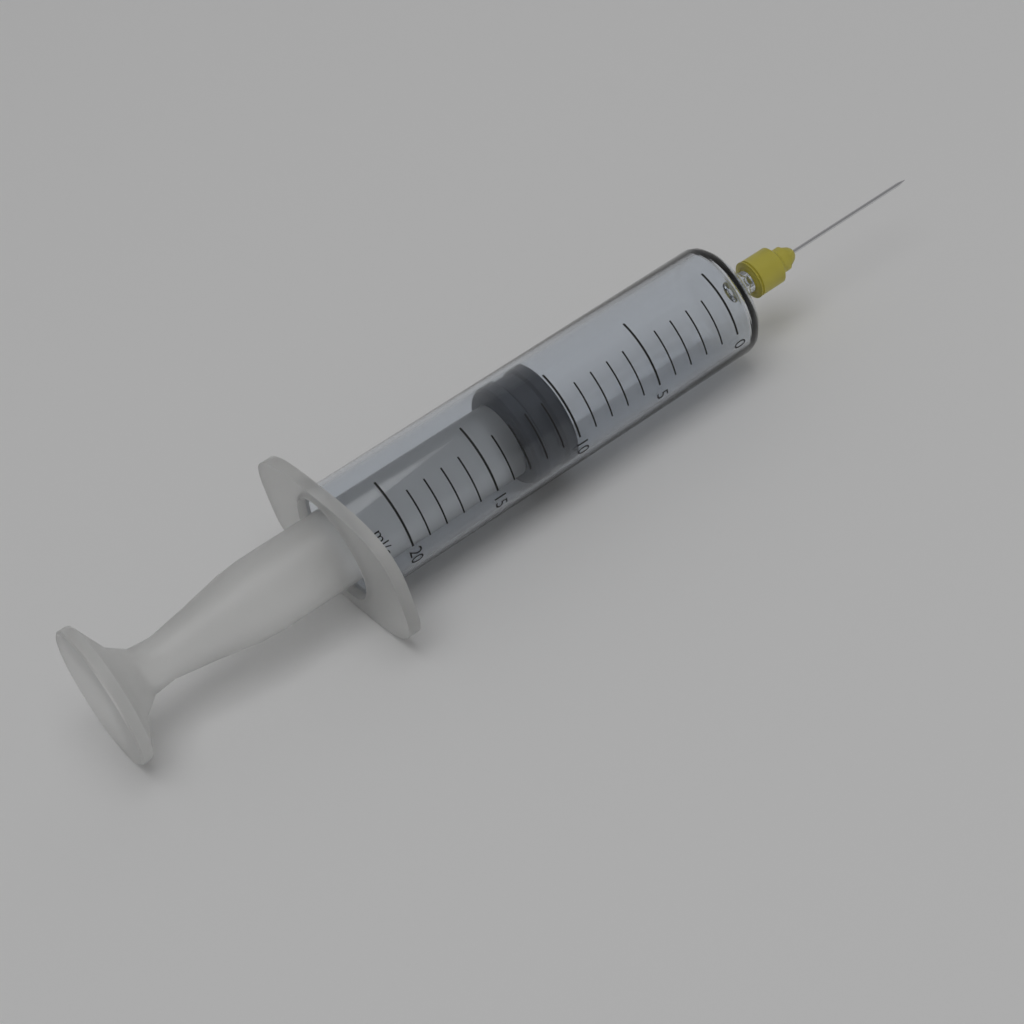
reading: 10 ml
